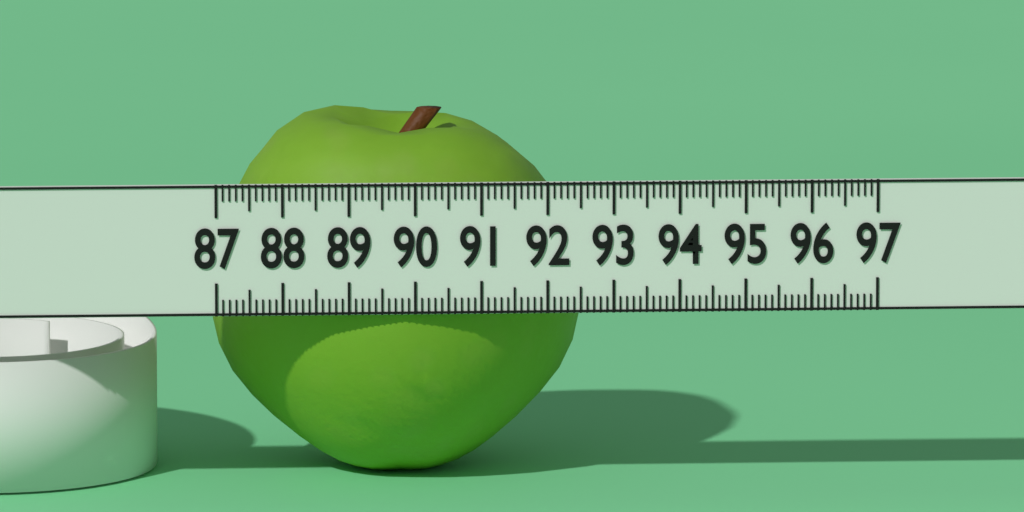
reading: 92.7 (no unit)
